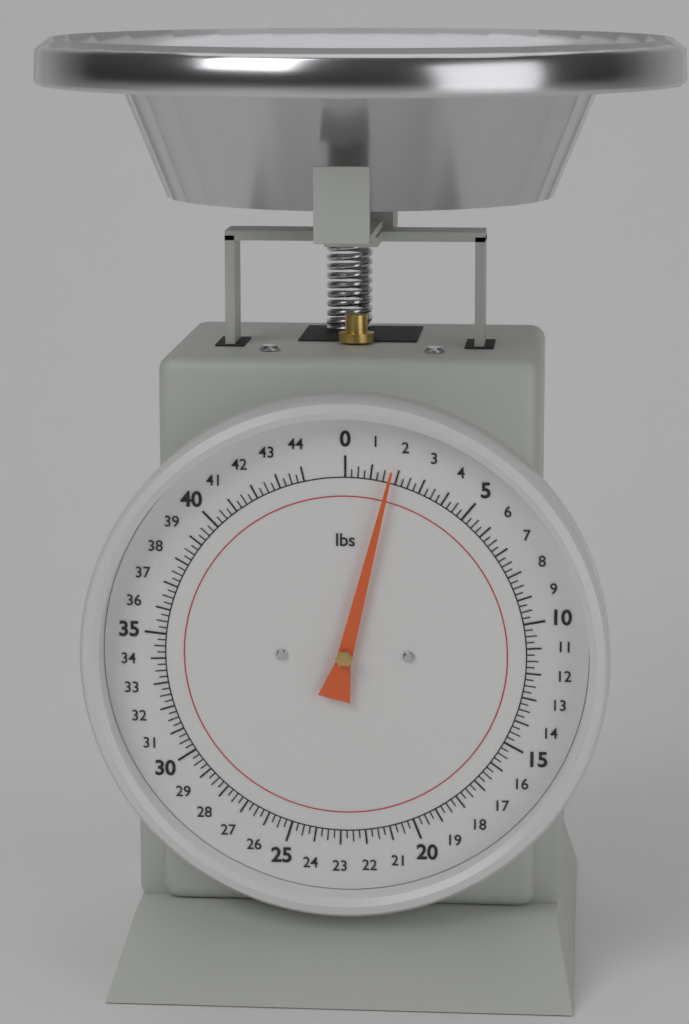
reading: 1.75 lbs
